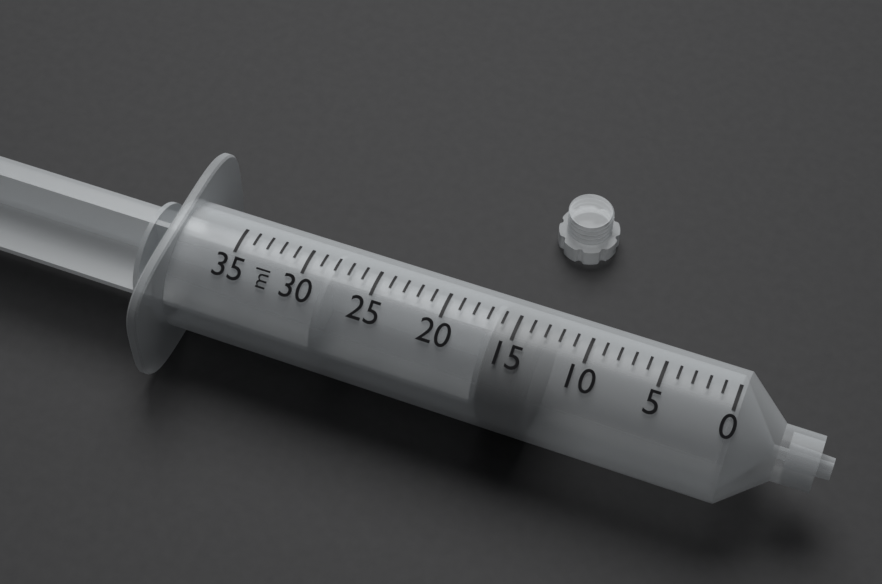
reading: 13 ml
